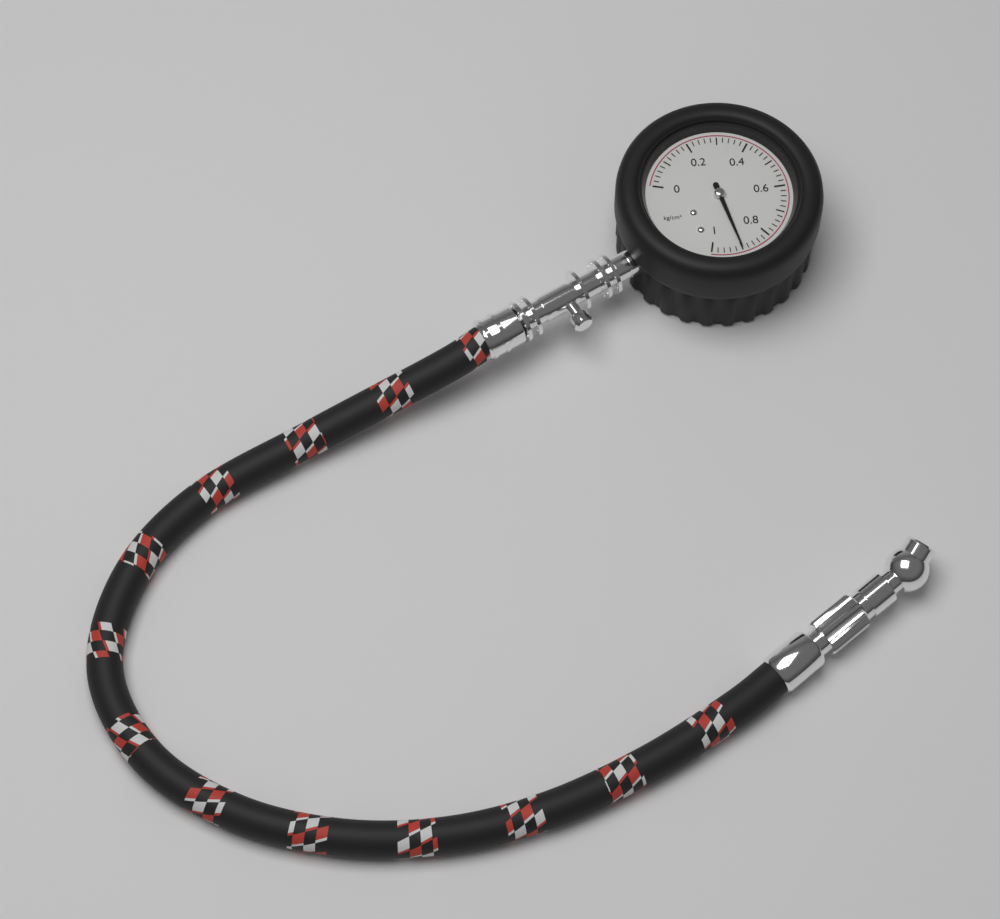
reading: 0.90 kg/cm²
